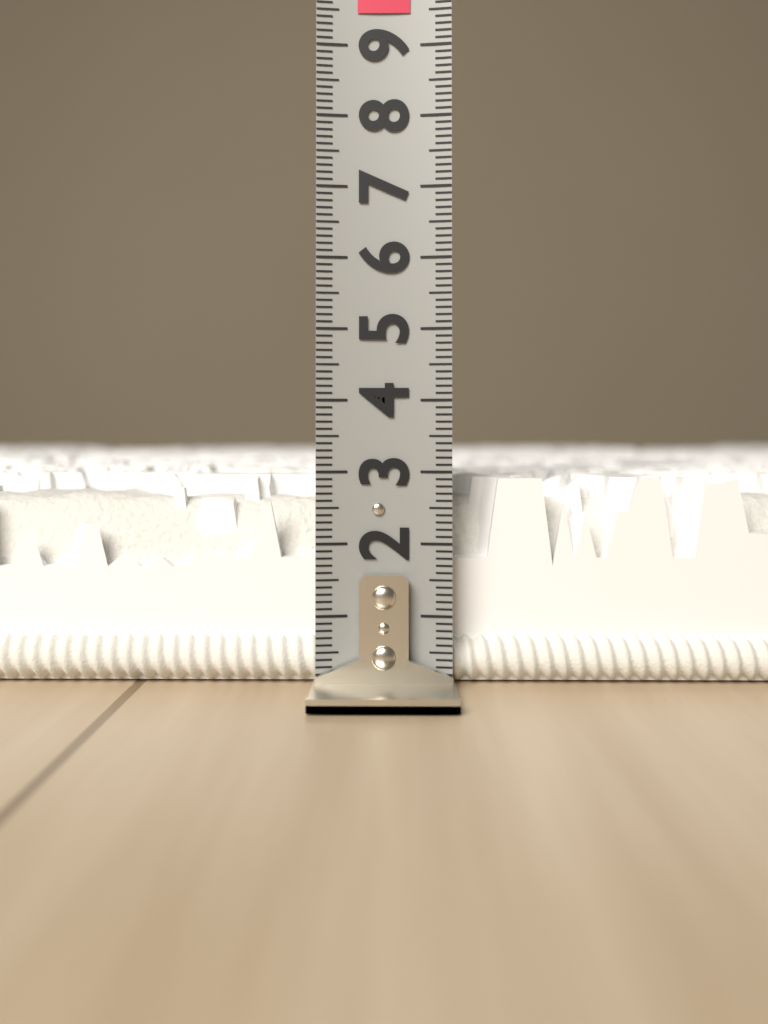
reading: 2.9 (no unit)
